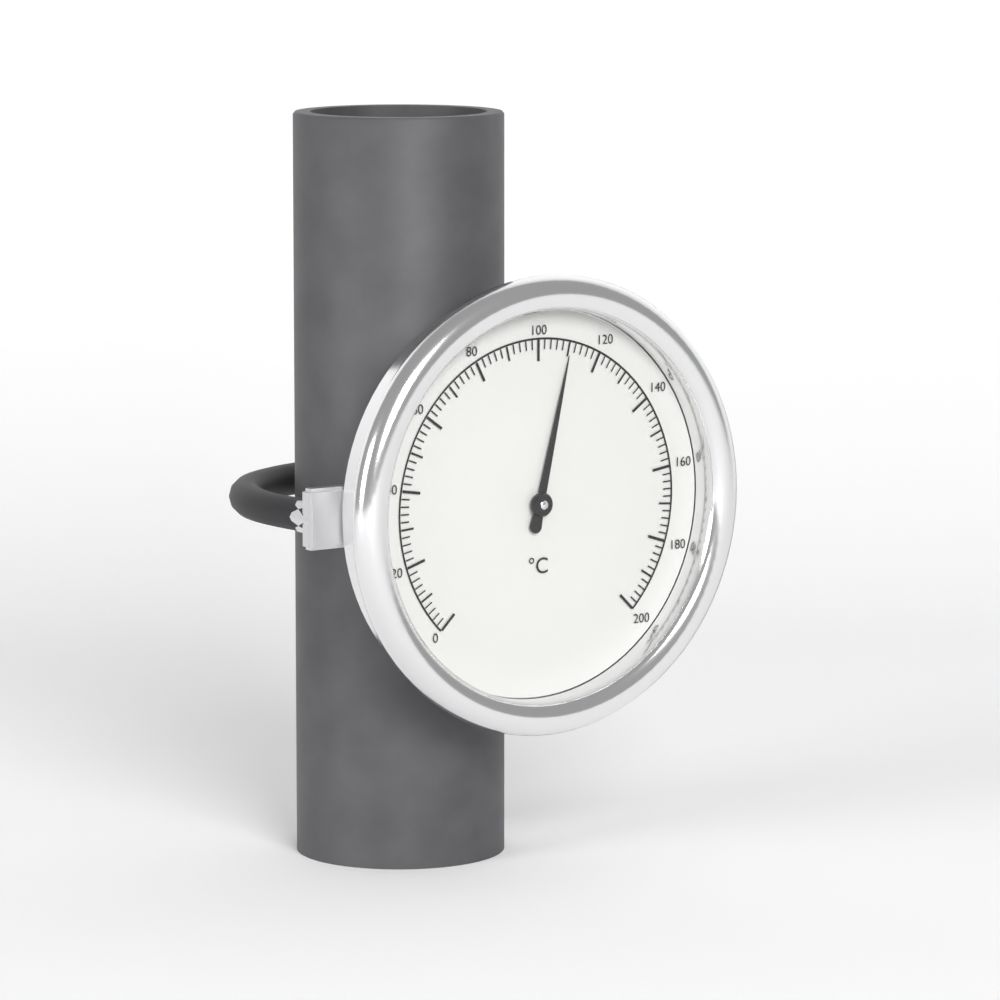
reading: 110 °C
